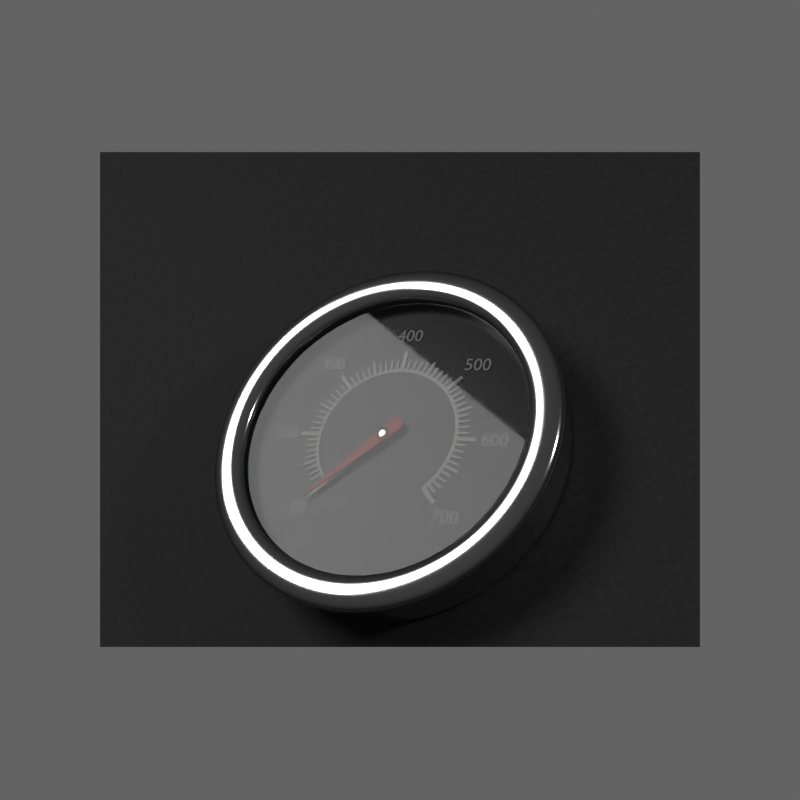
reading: 100 °F
